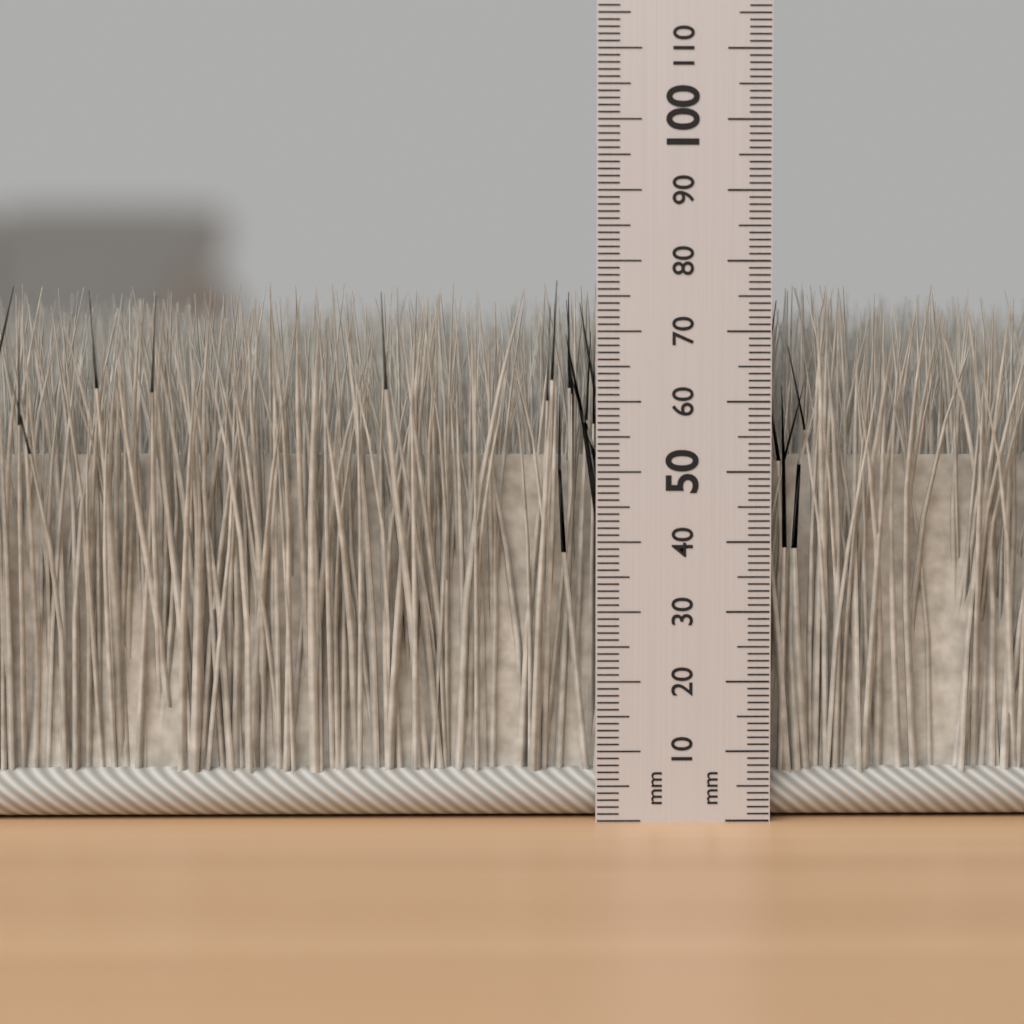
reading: 77 mm
